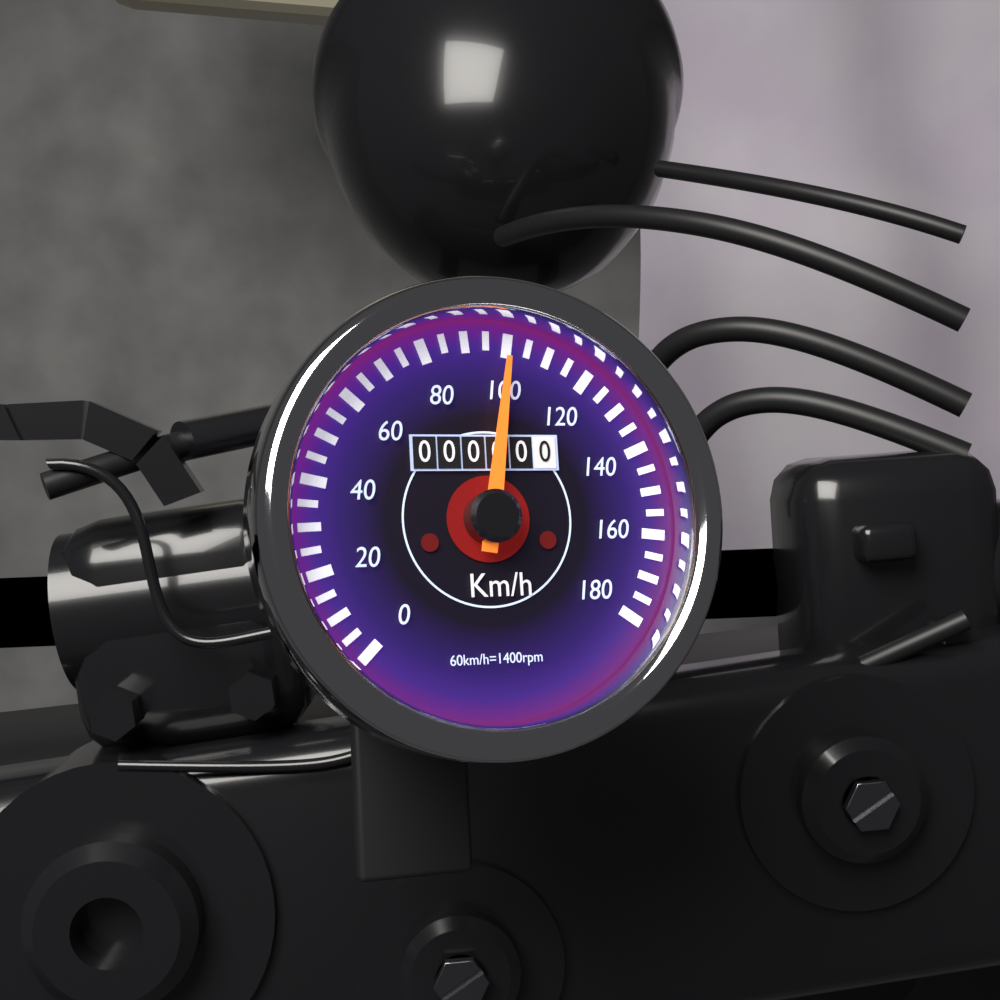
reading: 100 km/h
